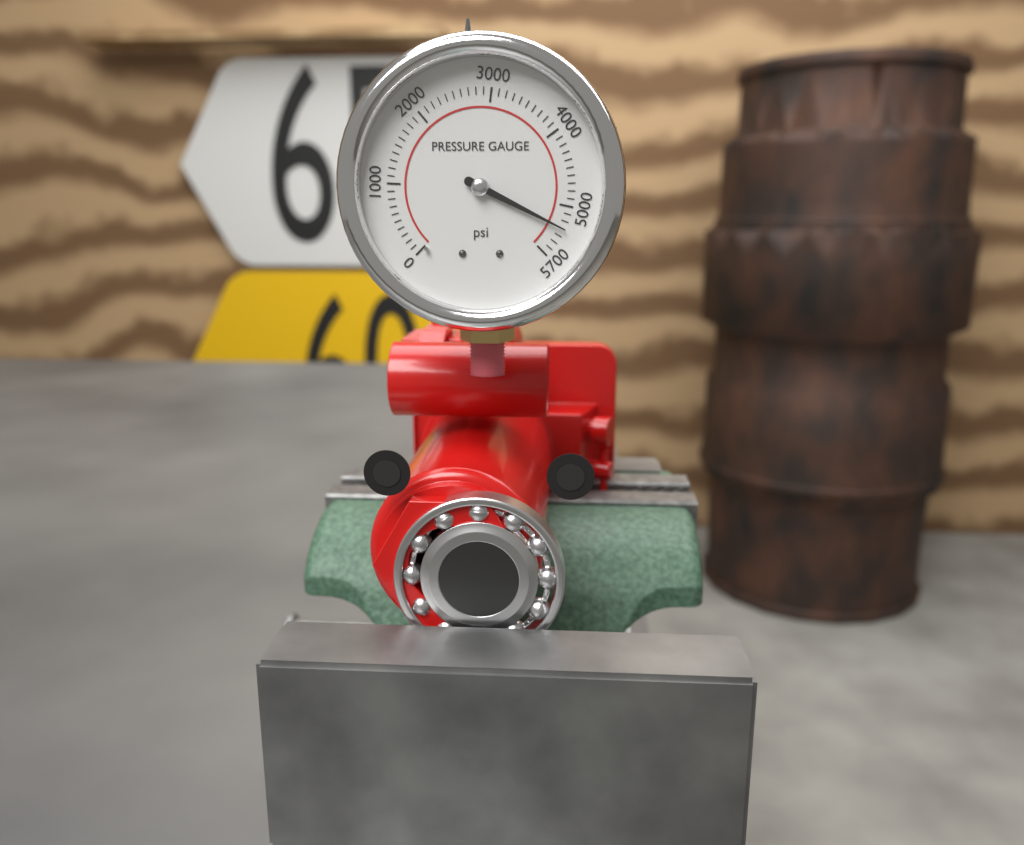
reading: 5300 psi
